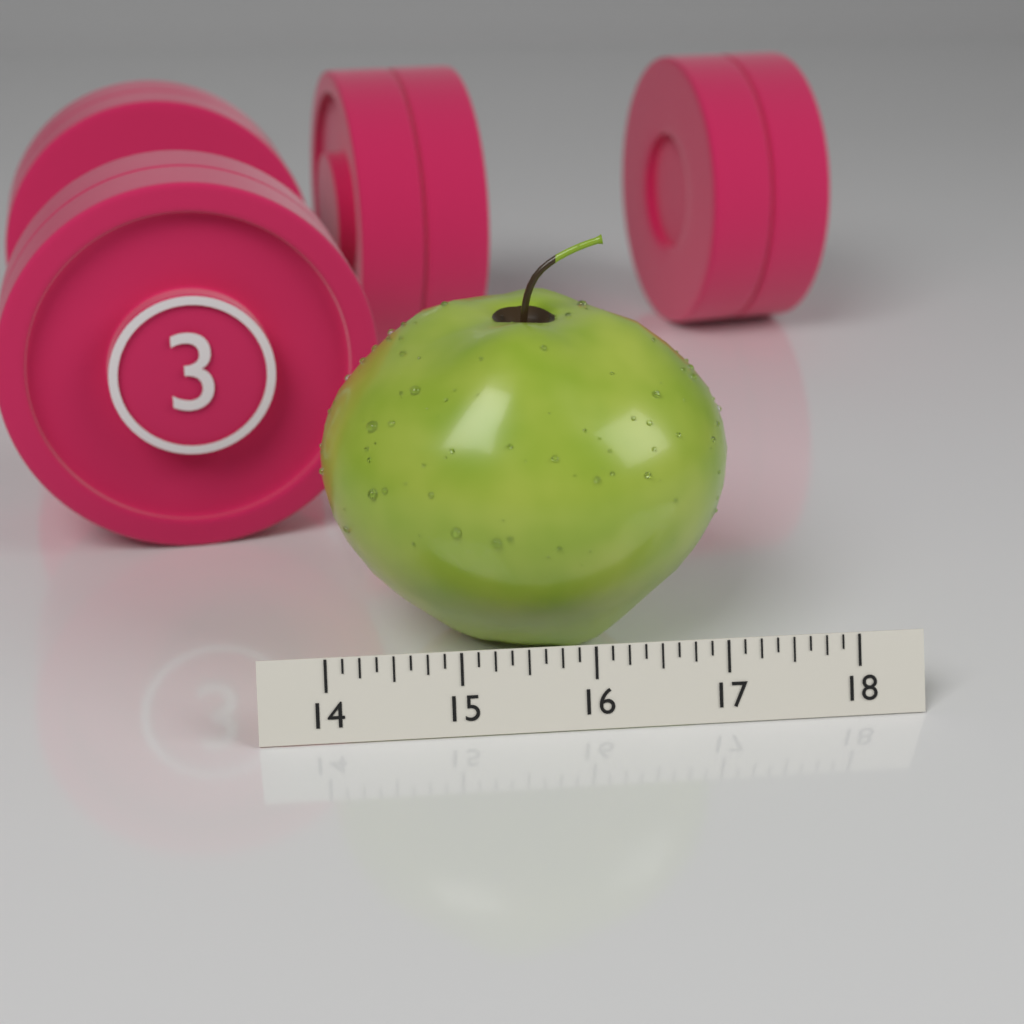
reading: 17.250 (no unit)
